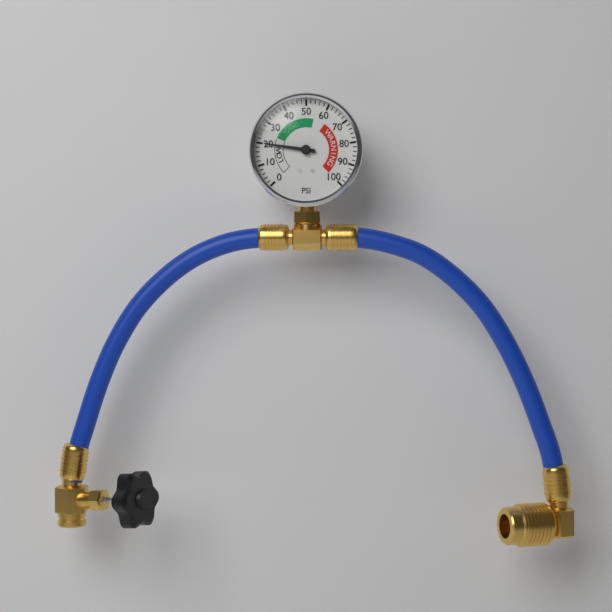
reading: 20 psi
